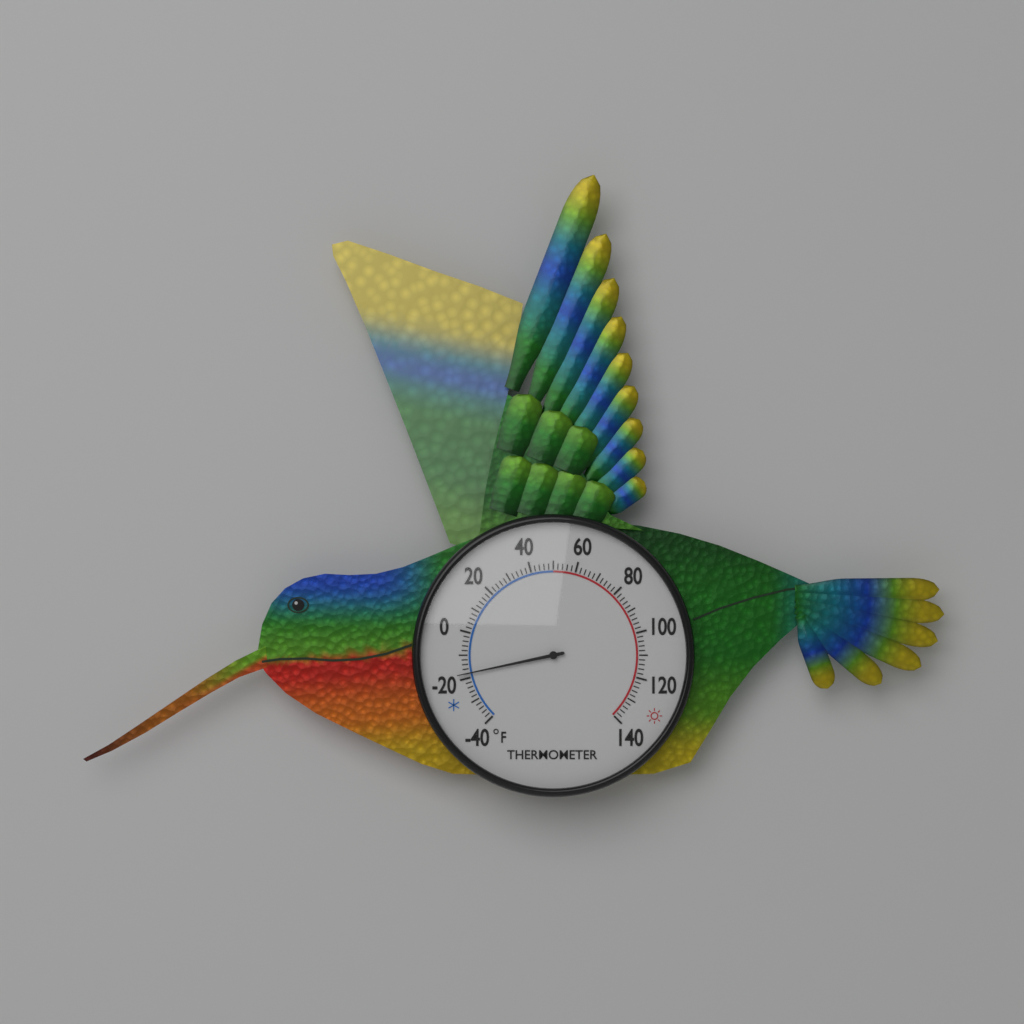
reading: -18 °F
